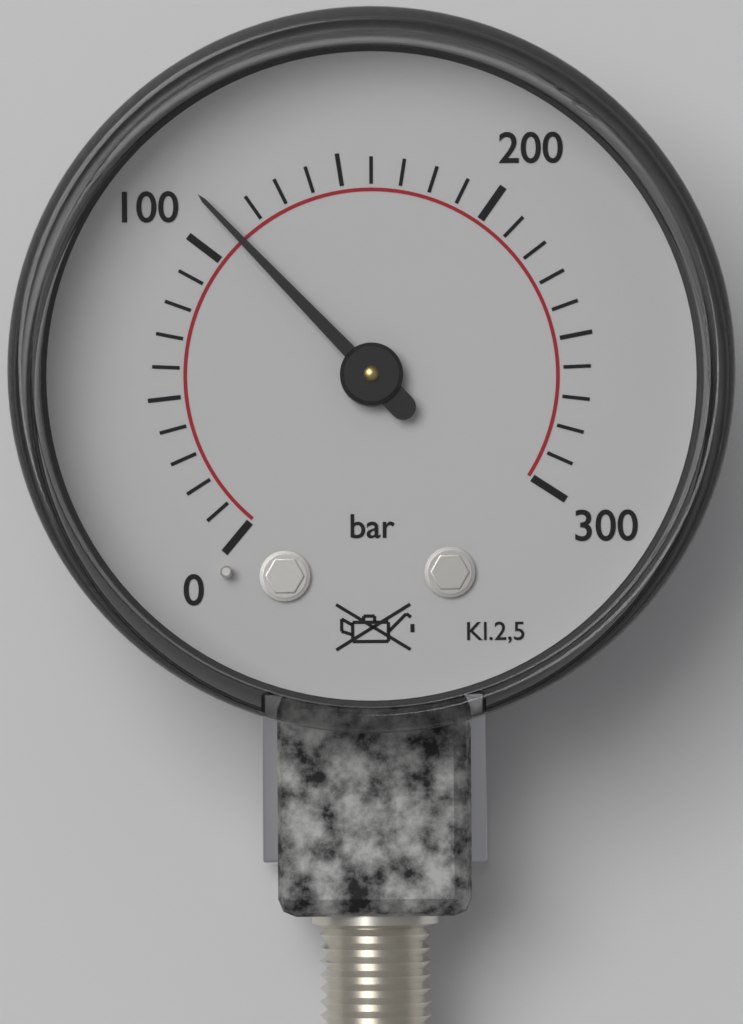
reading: 110 bar
